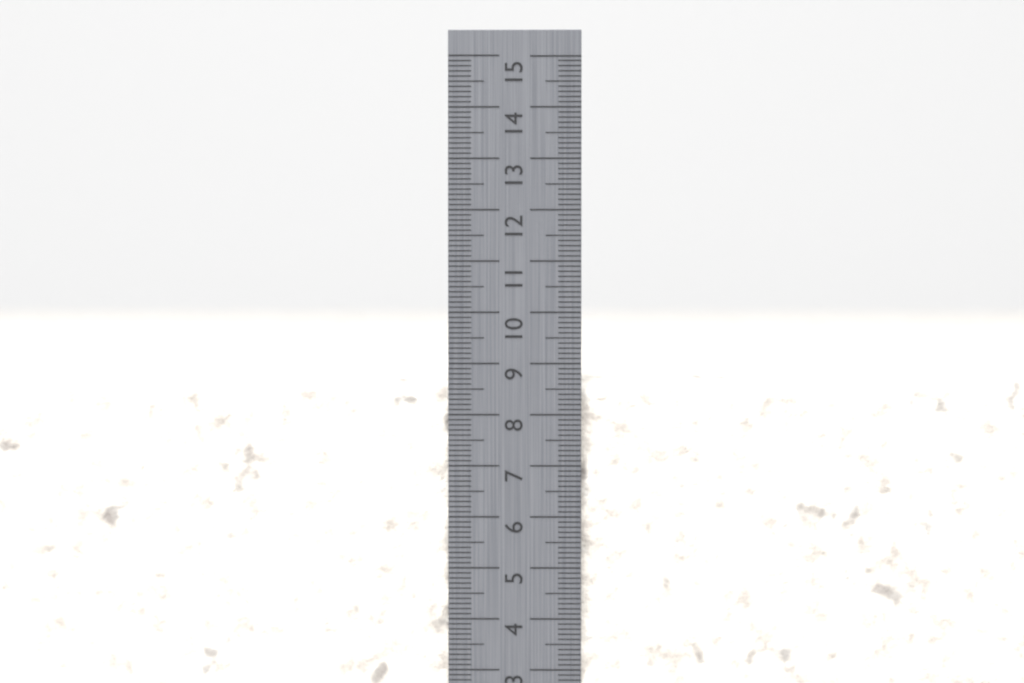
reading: 8.7 cm
